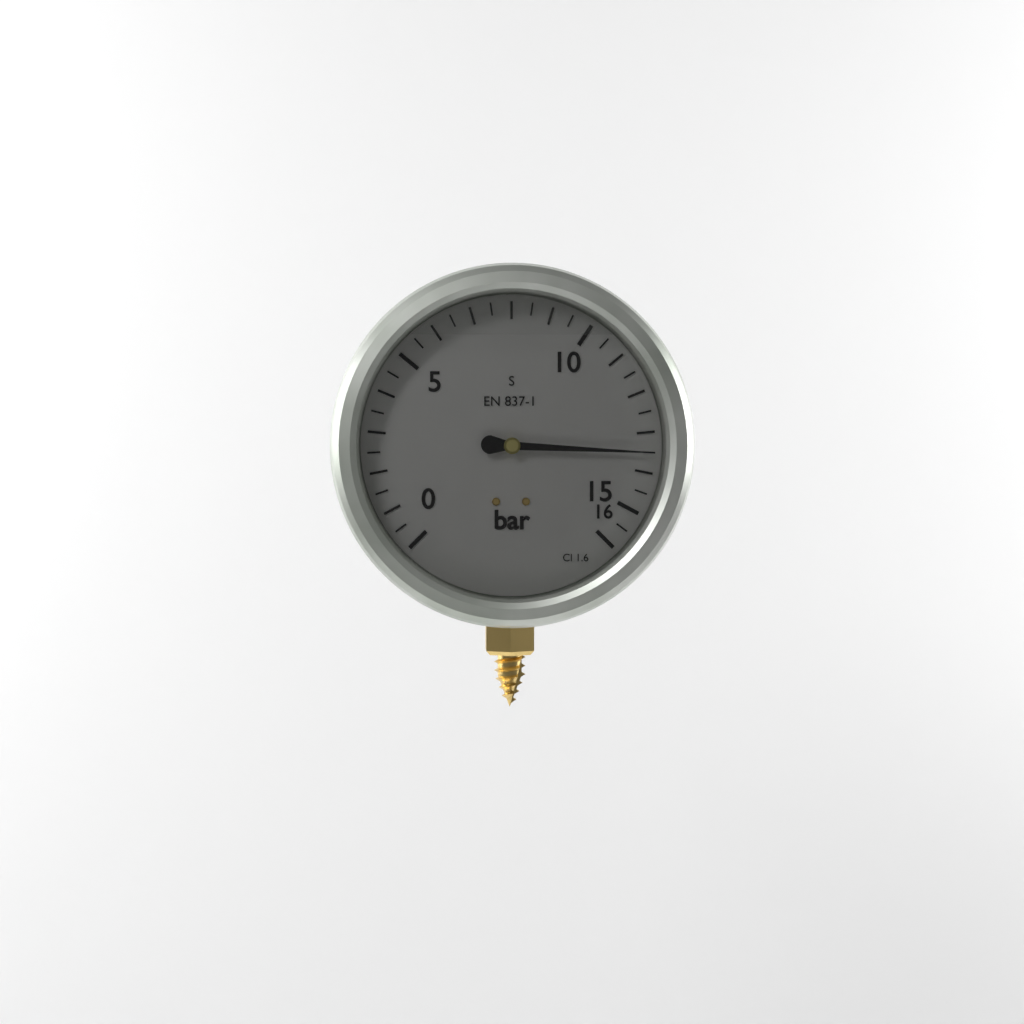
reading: 13.5 bar
